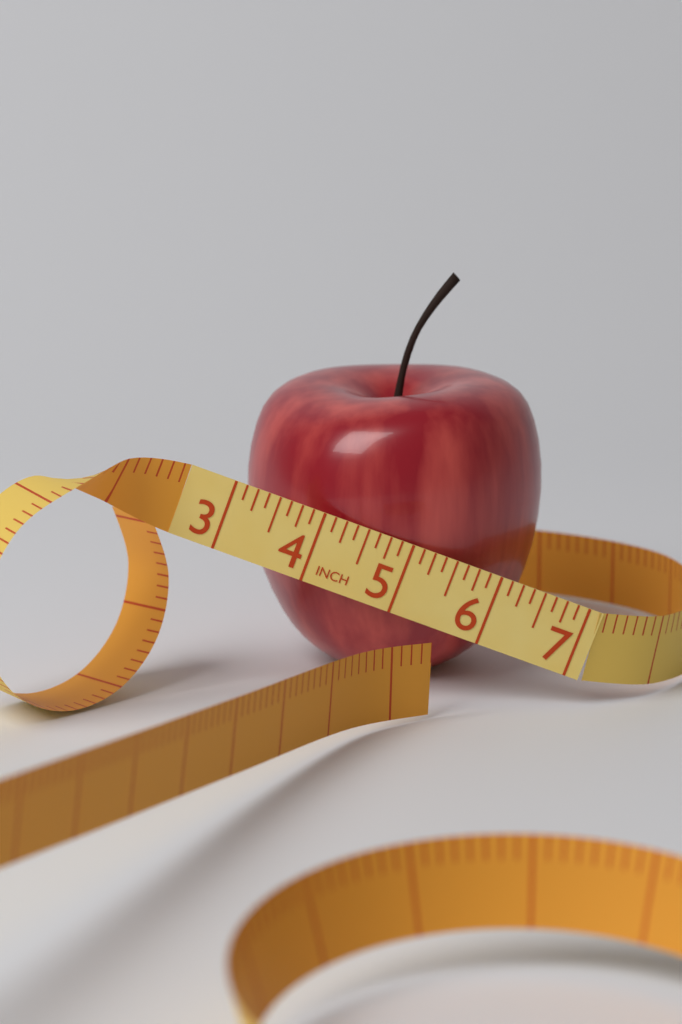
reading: 6.375 in
